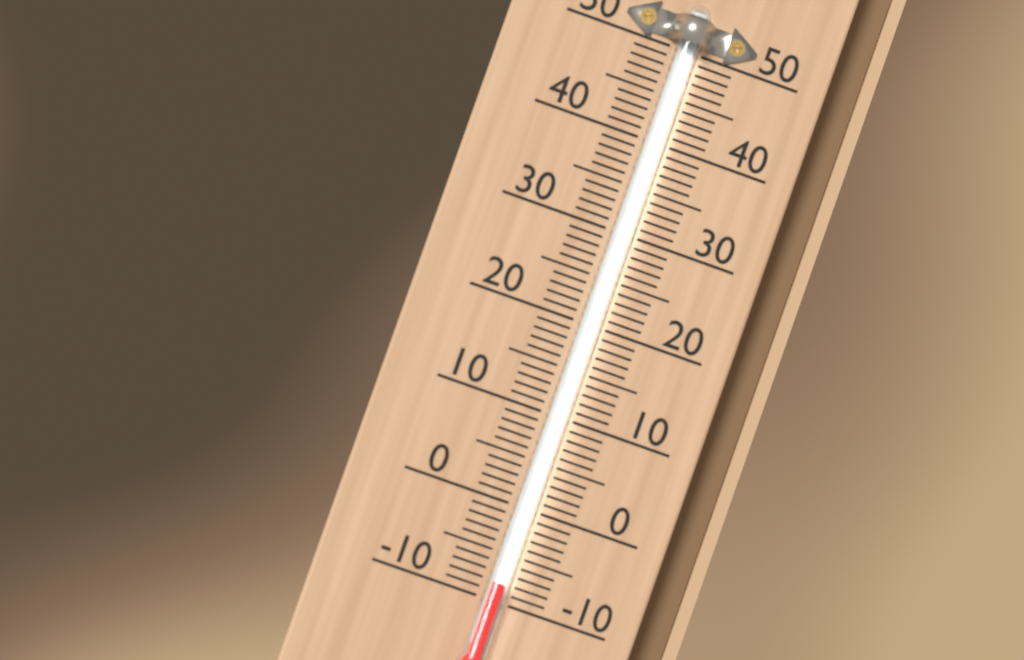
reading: -8 (no unit)
